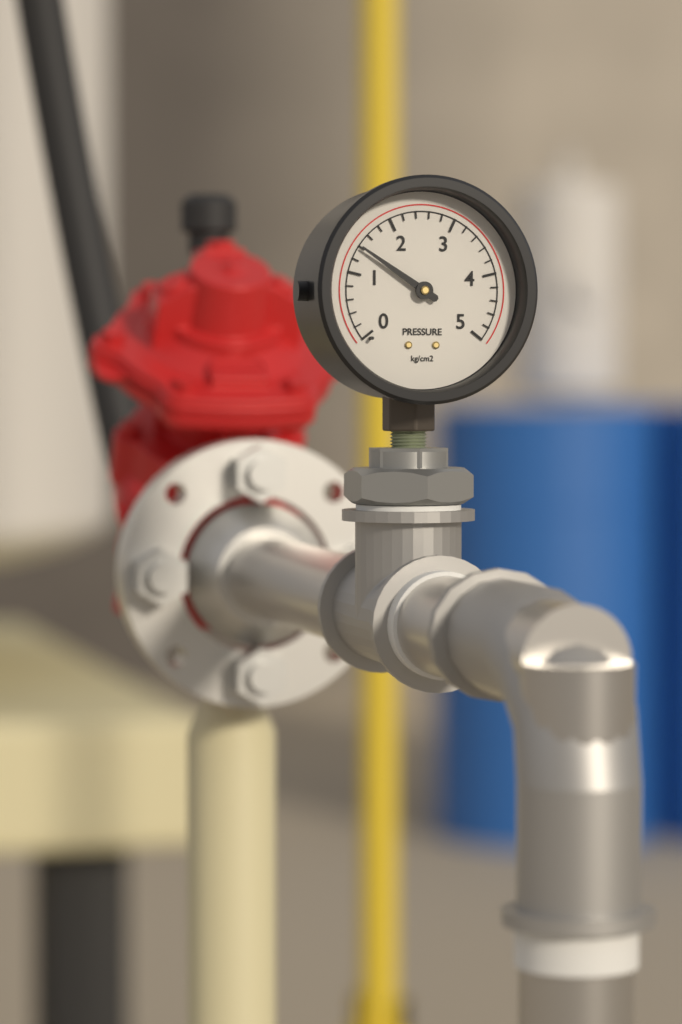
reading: 1.4 kg/cm2
